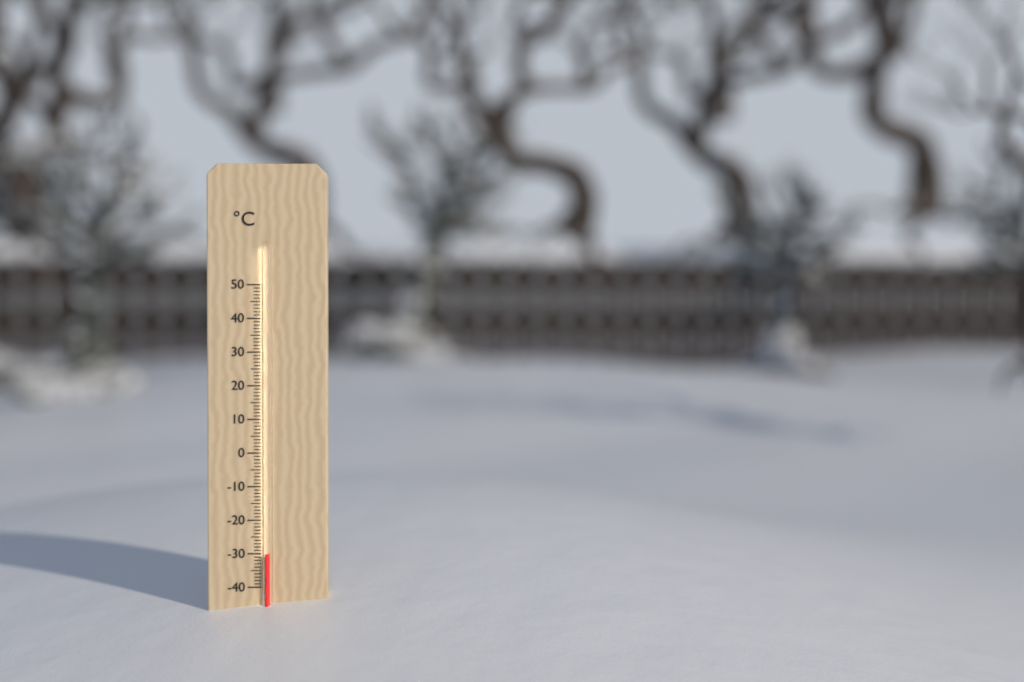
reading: -30 °C
